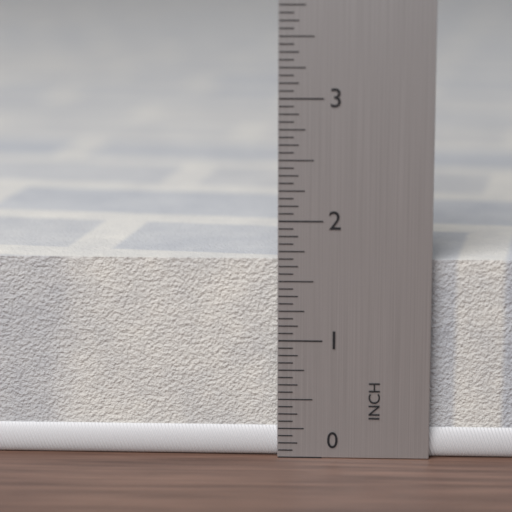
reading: 1.6875 in
